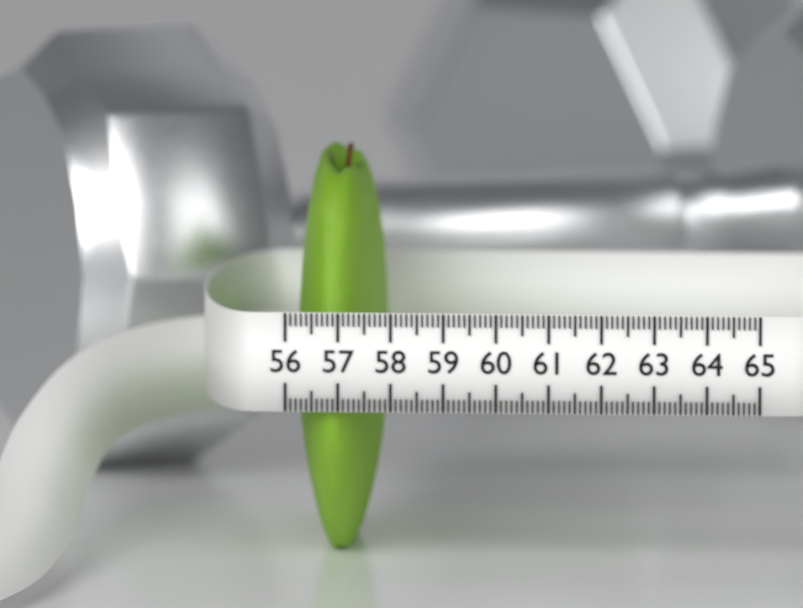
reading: 57.7 (no unit)
